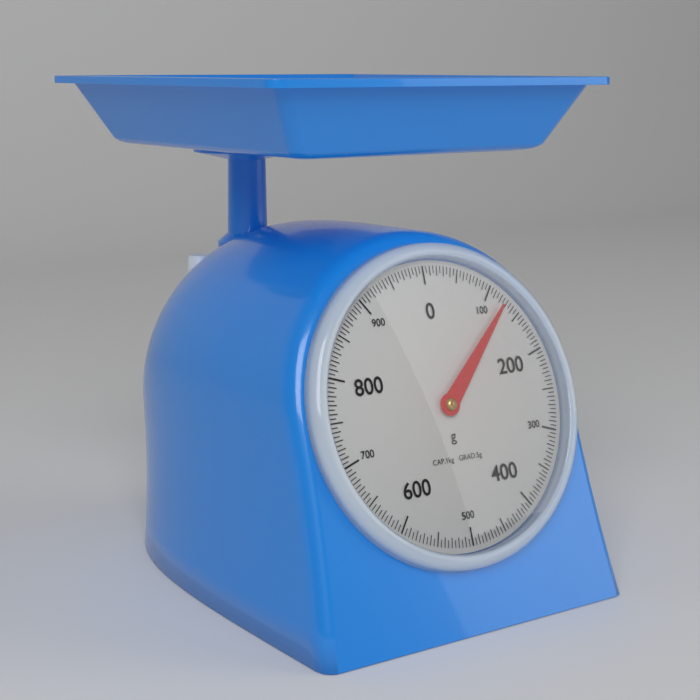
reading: 125 g
